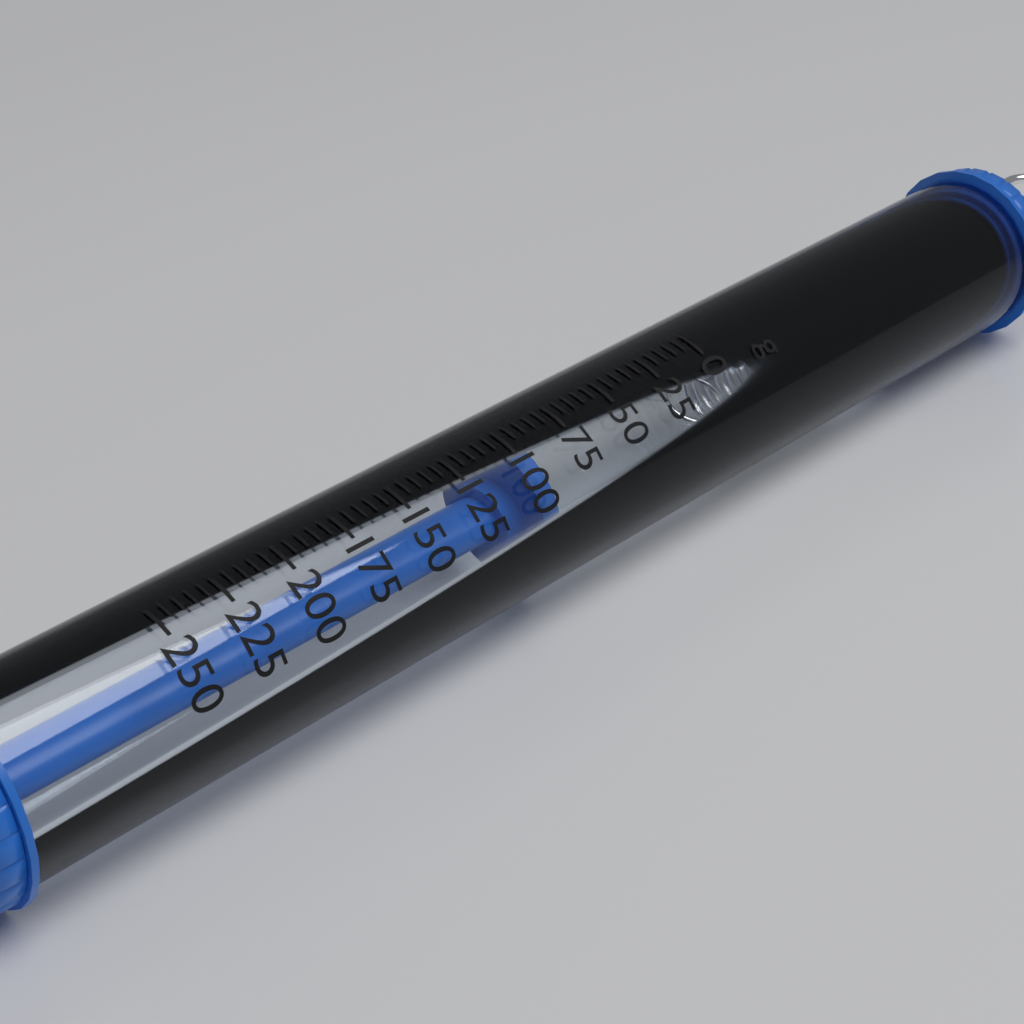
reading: 90 g
